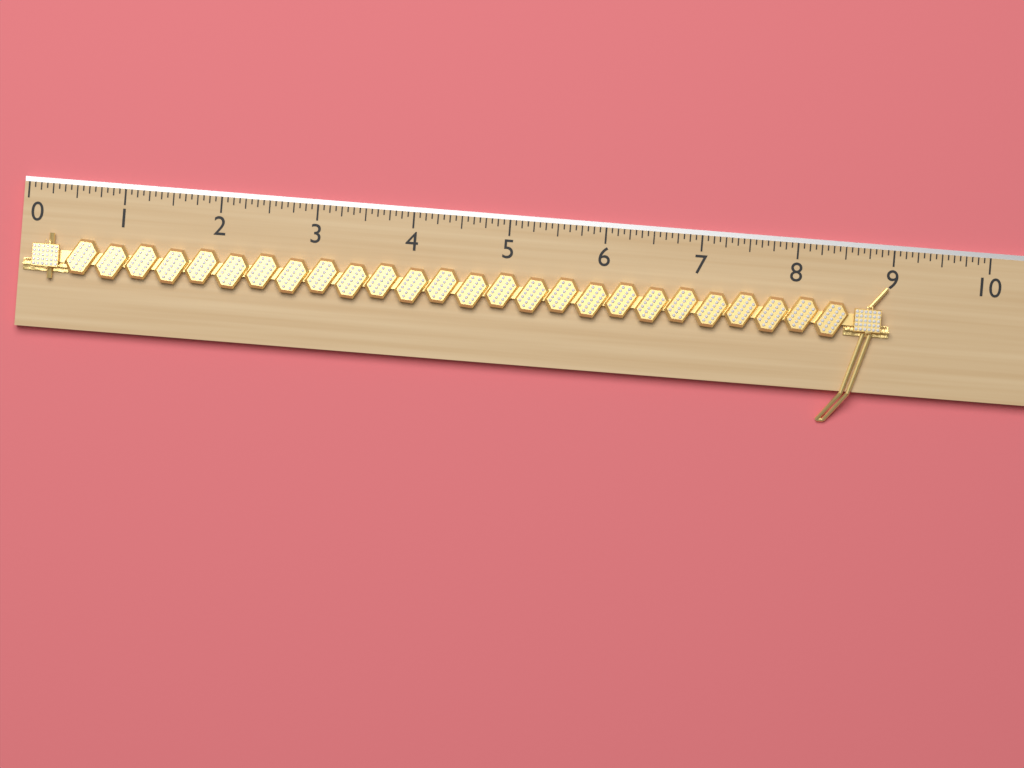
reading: 9.0000 (no unit)
